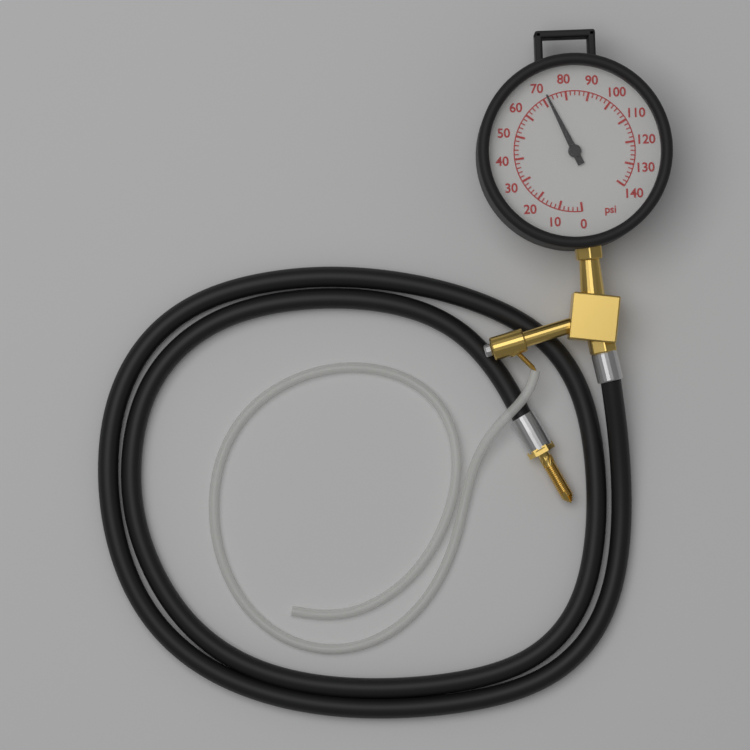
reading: 72 psi
